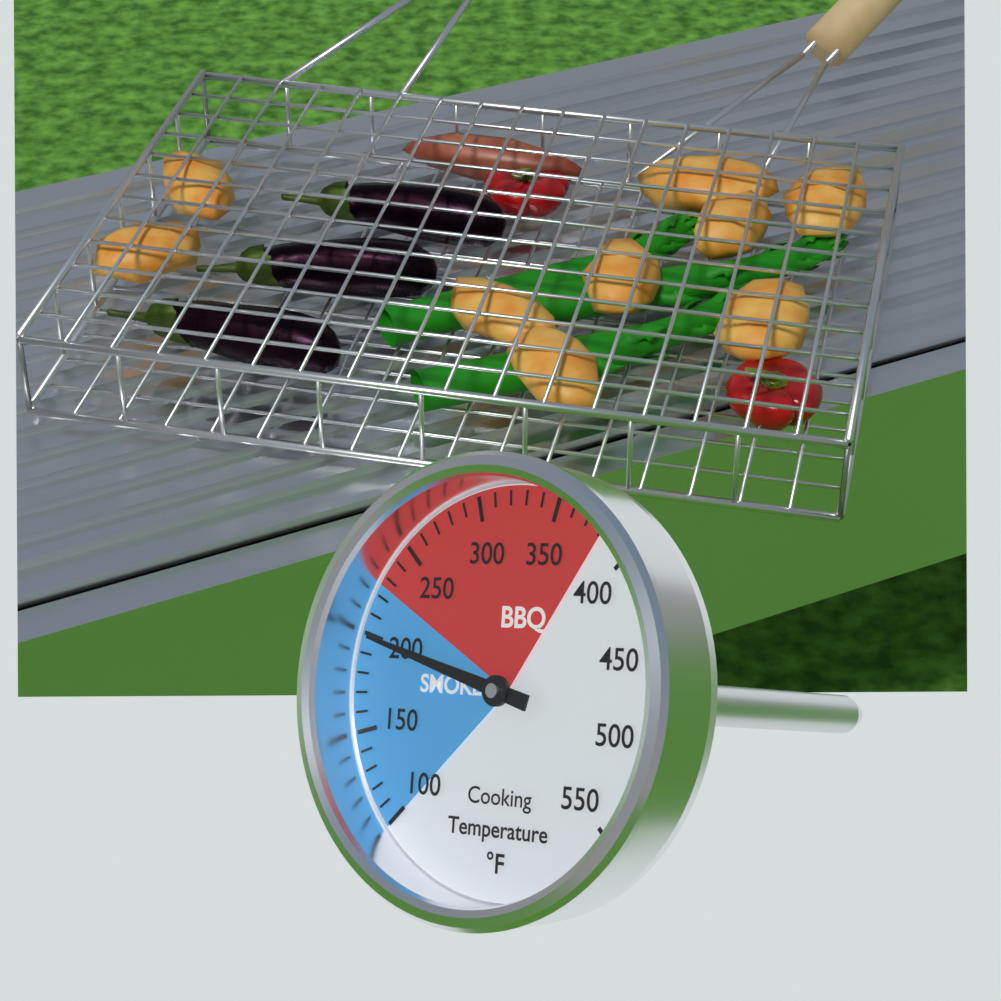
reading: 200 °F
